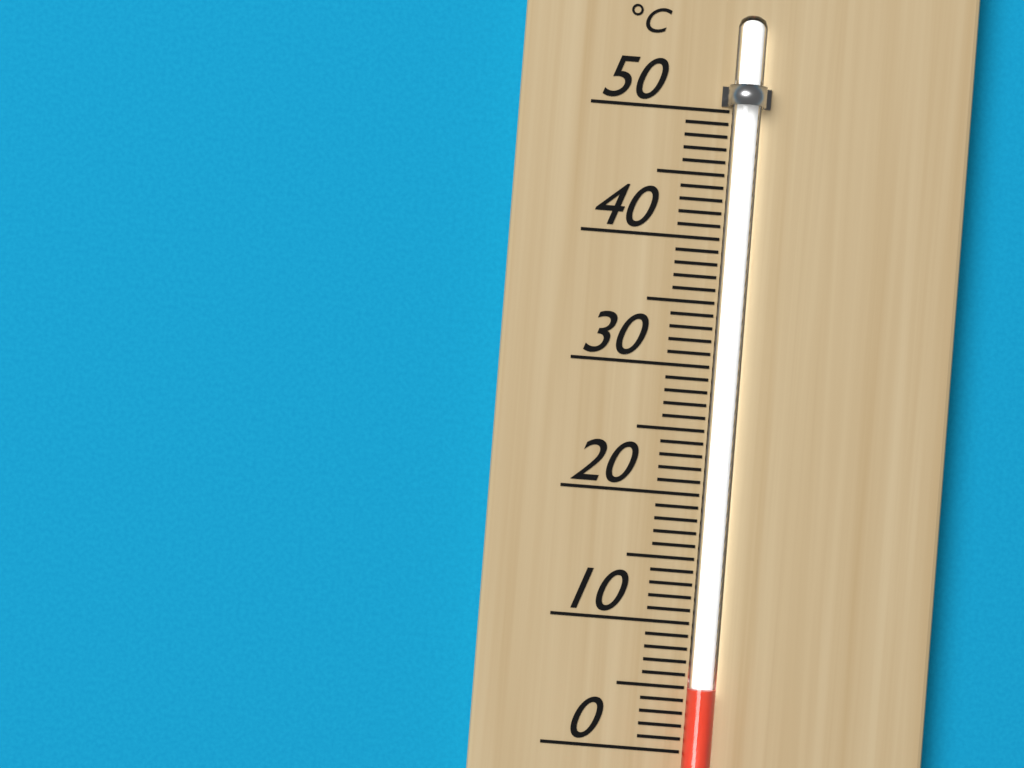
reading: 5 °C
